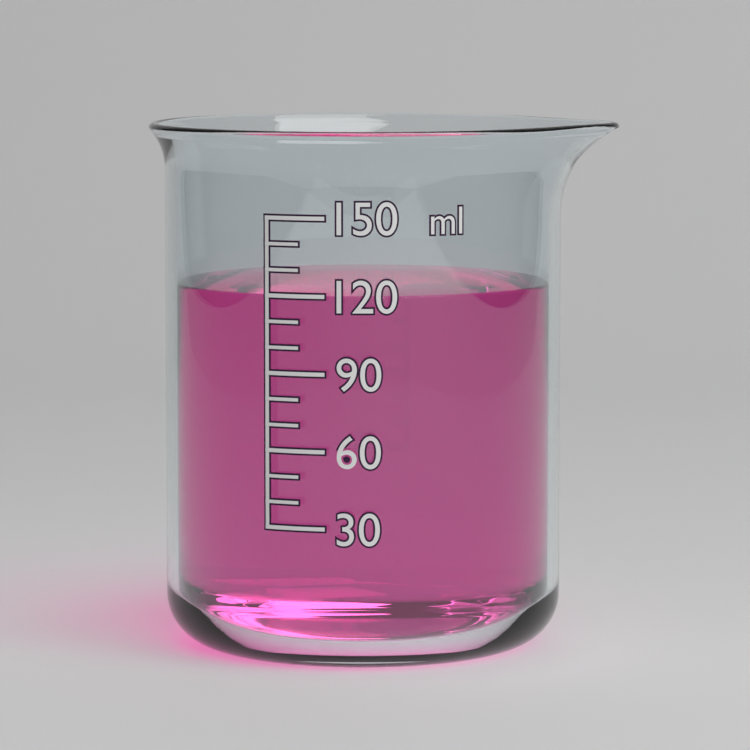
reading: 120 ml
